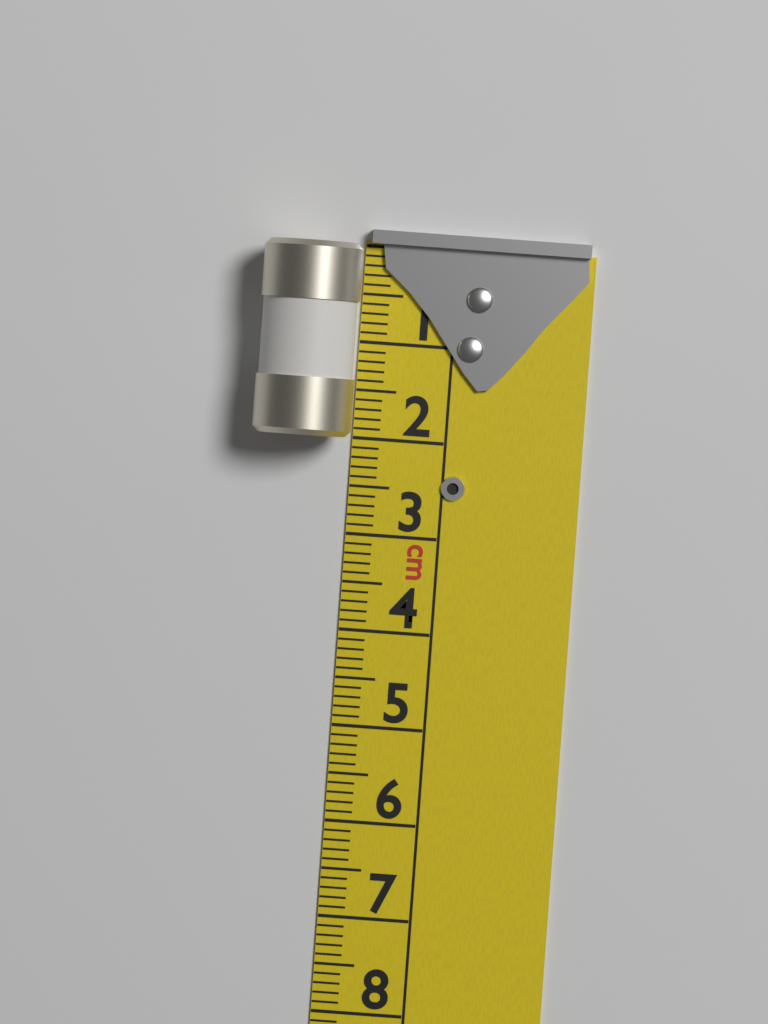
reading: 2.0 cm
